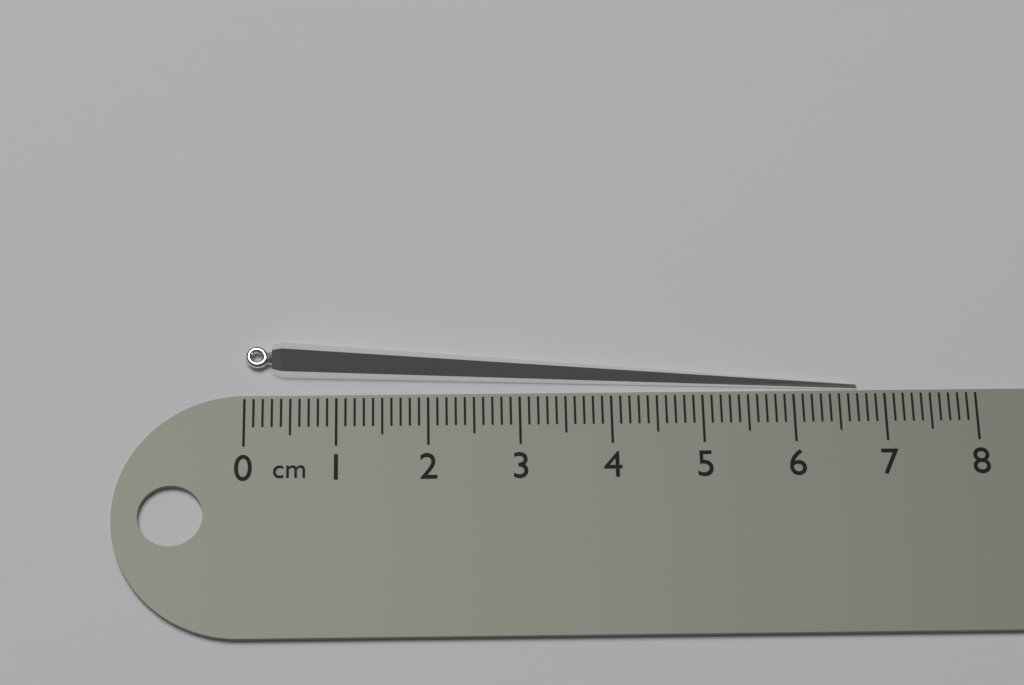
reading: 6.7 cm
